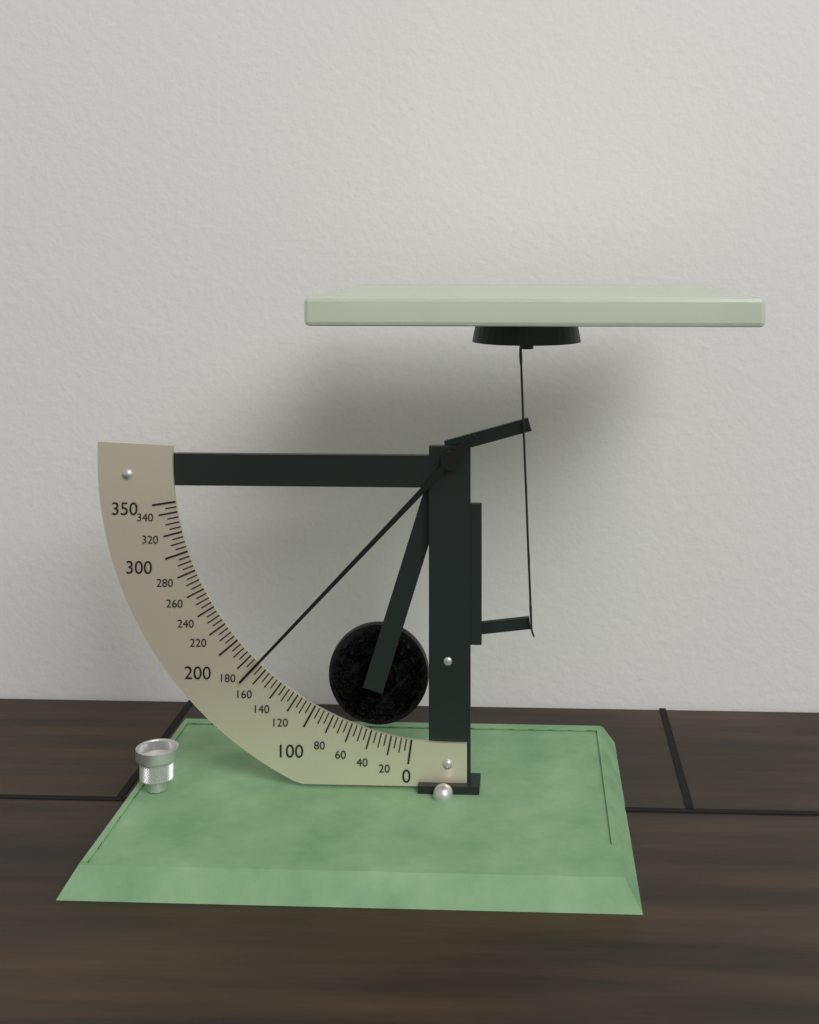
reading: 170 (no unit)
